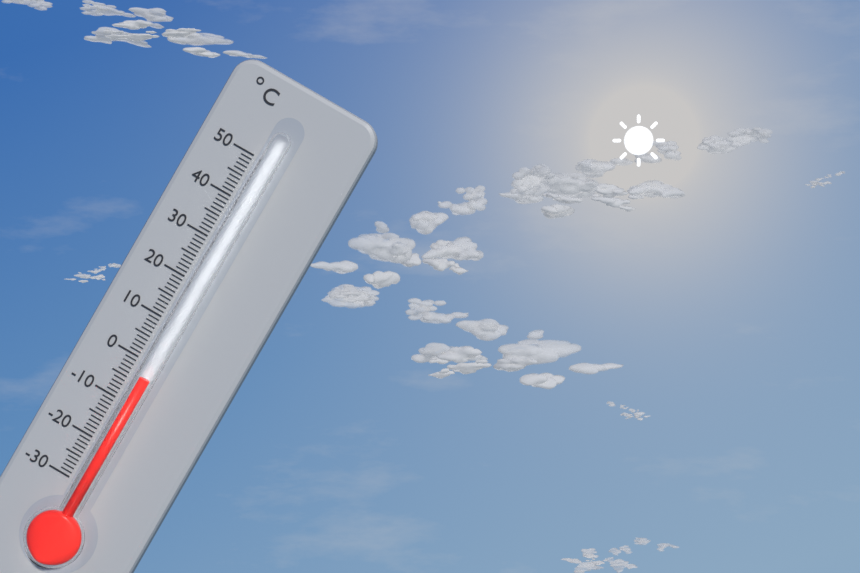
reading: -3 °C
